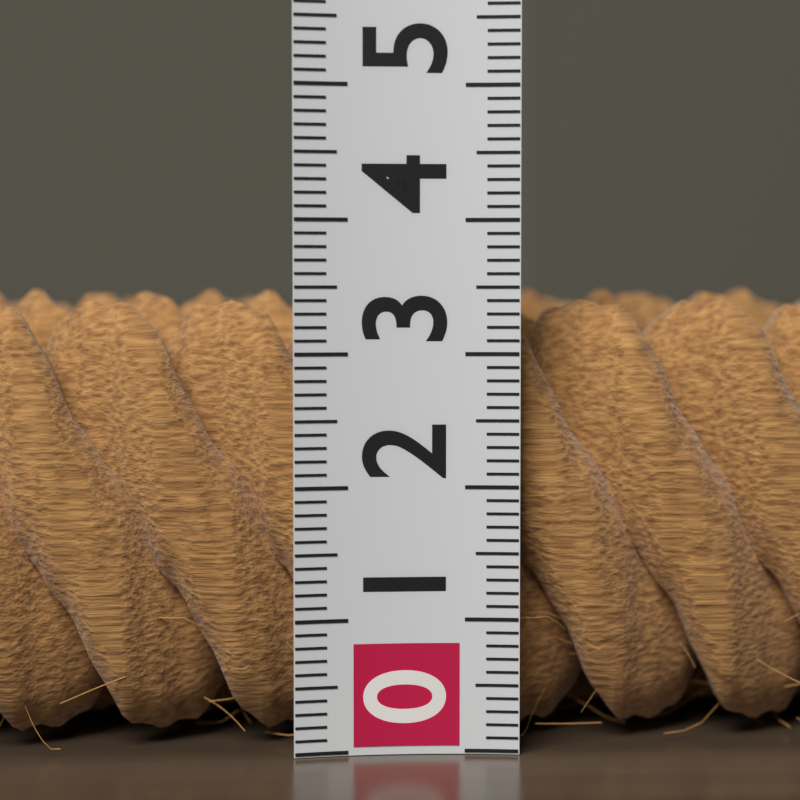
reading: 3.5 (no unit)
